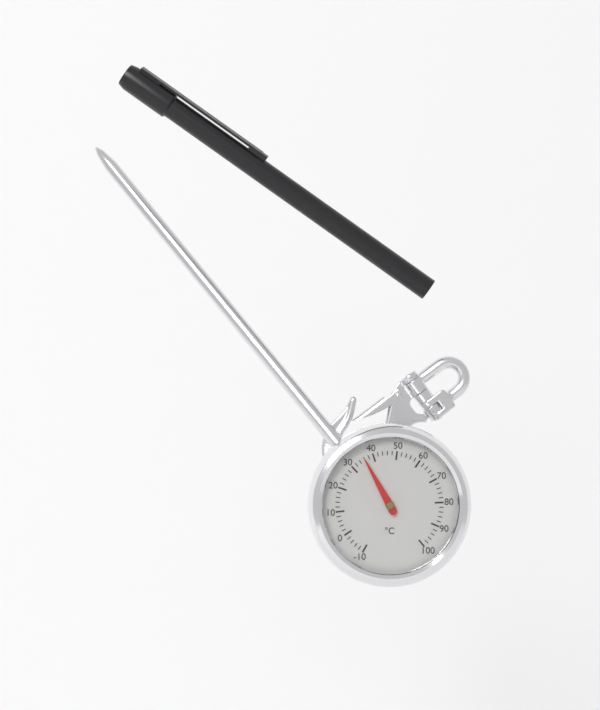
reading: 36 °C
